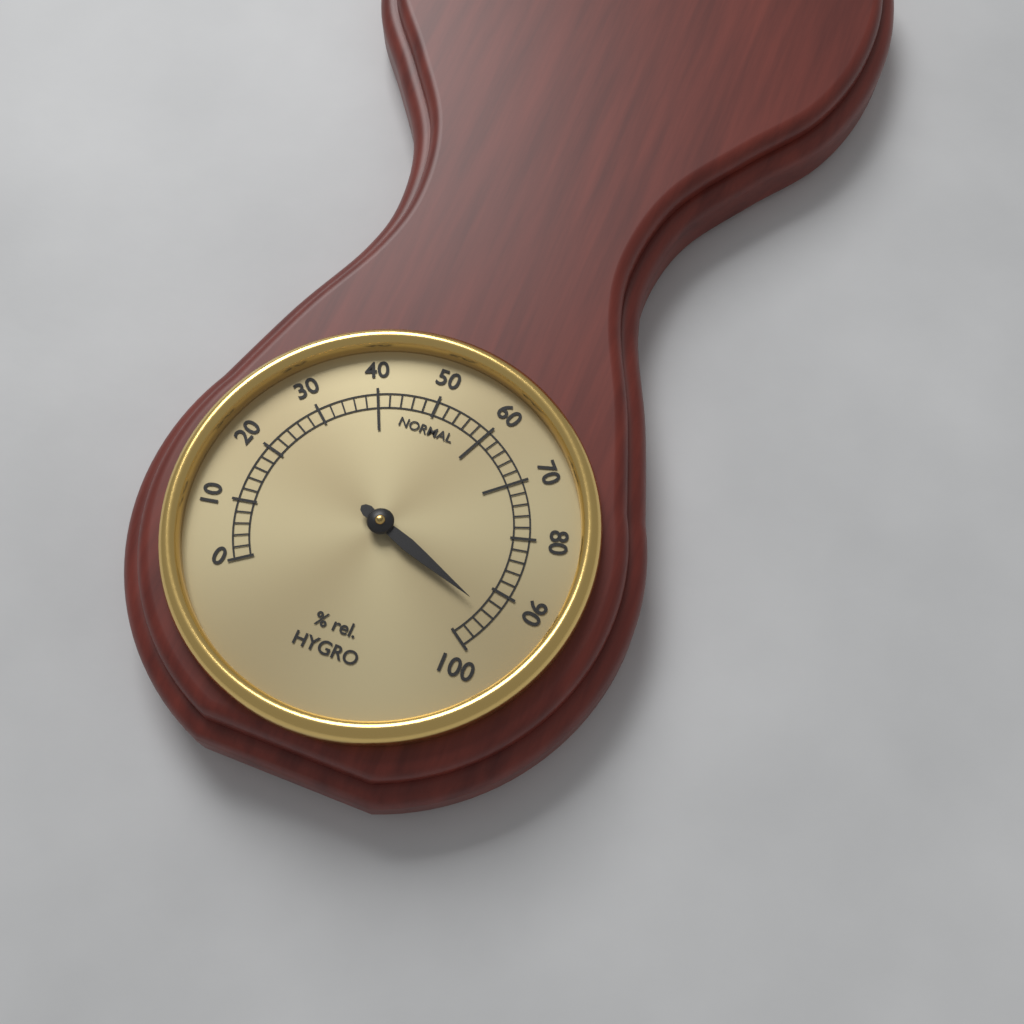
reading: 94 % rel.
